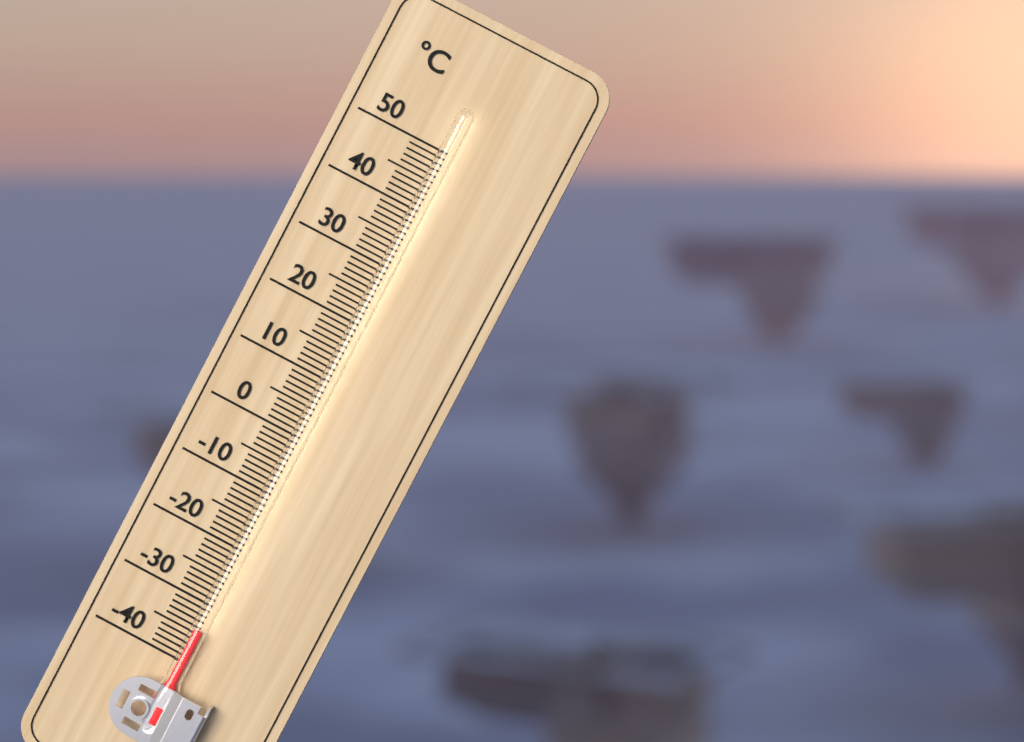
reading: -34 °C
